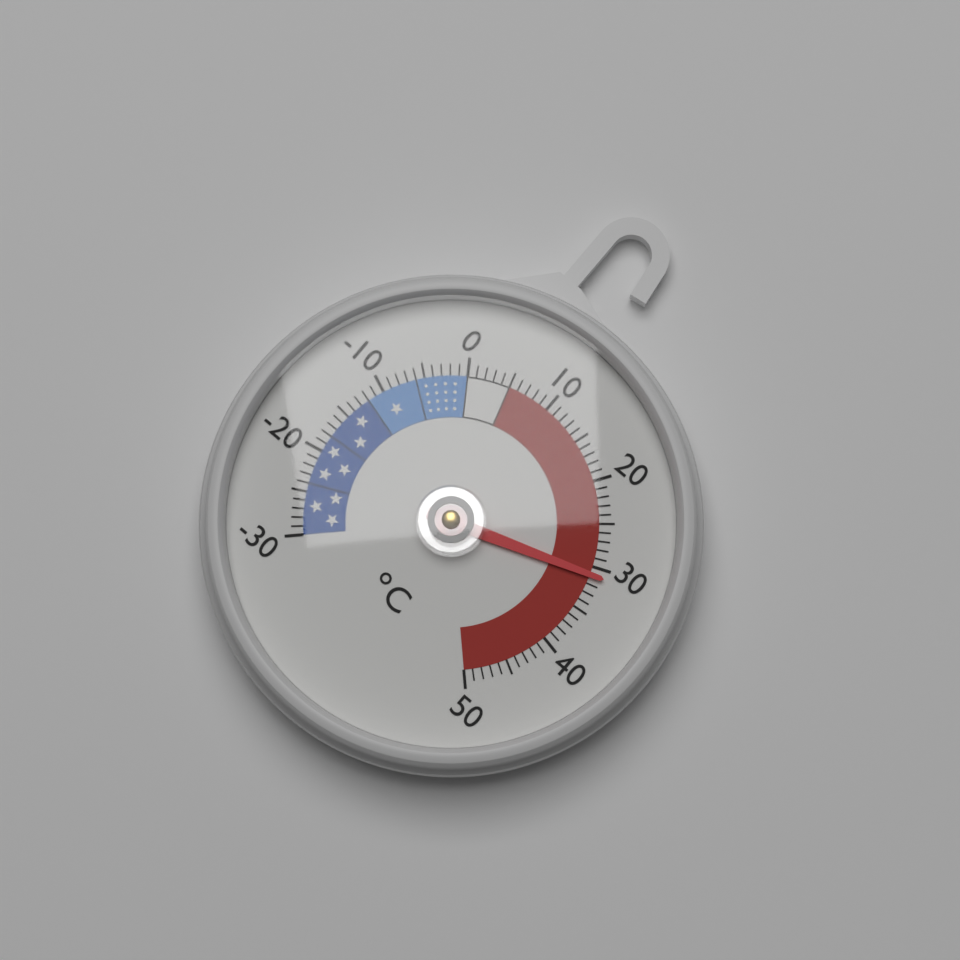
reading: 31 °C
